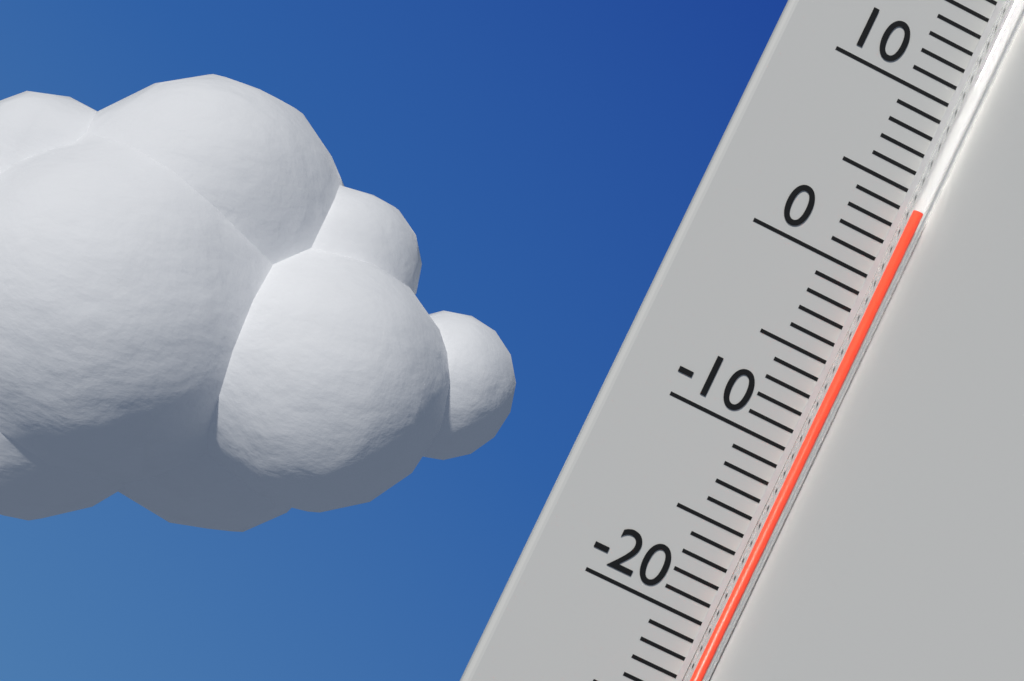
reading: 4 °C
